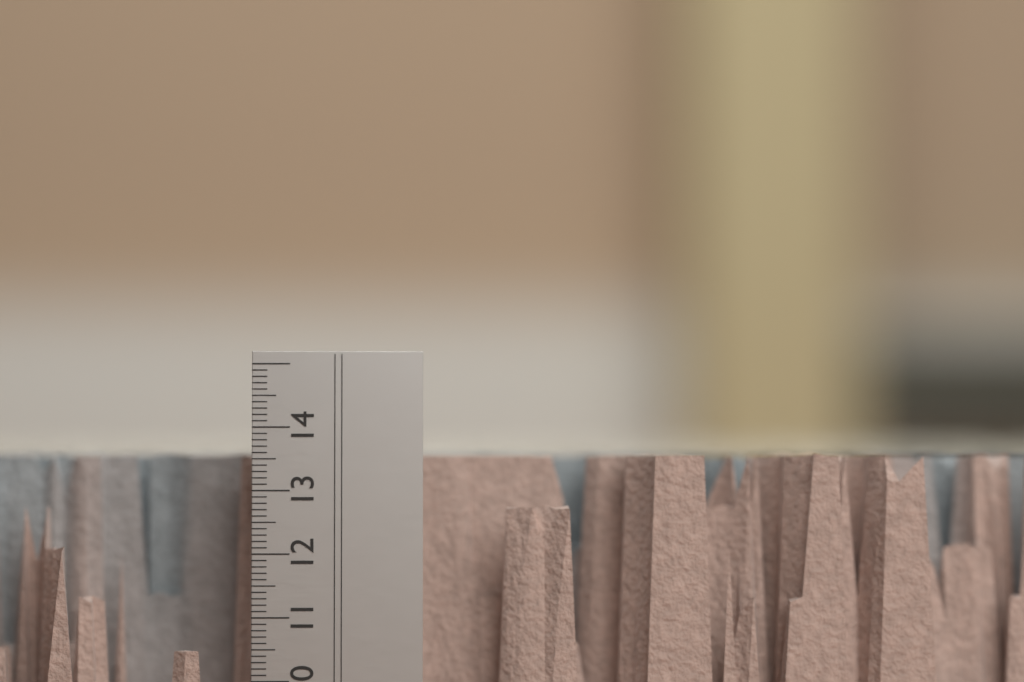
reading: 13.6 cm
